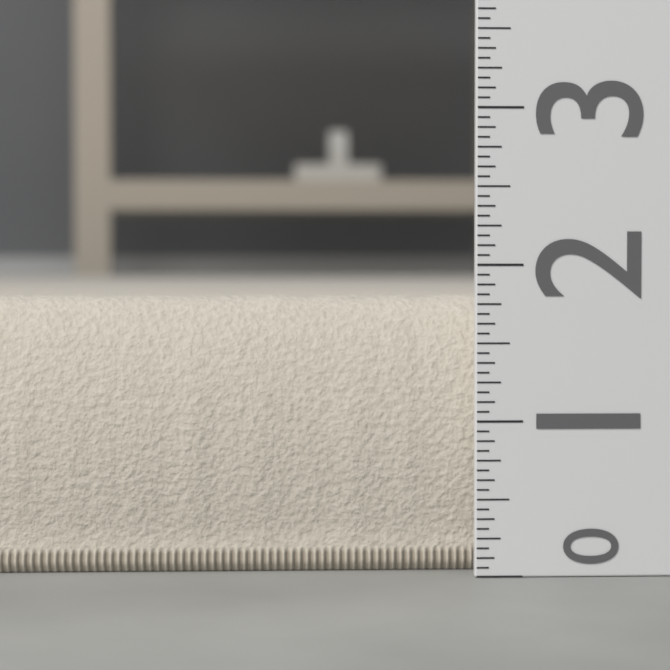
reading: 1.8125 (no unit)
